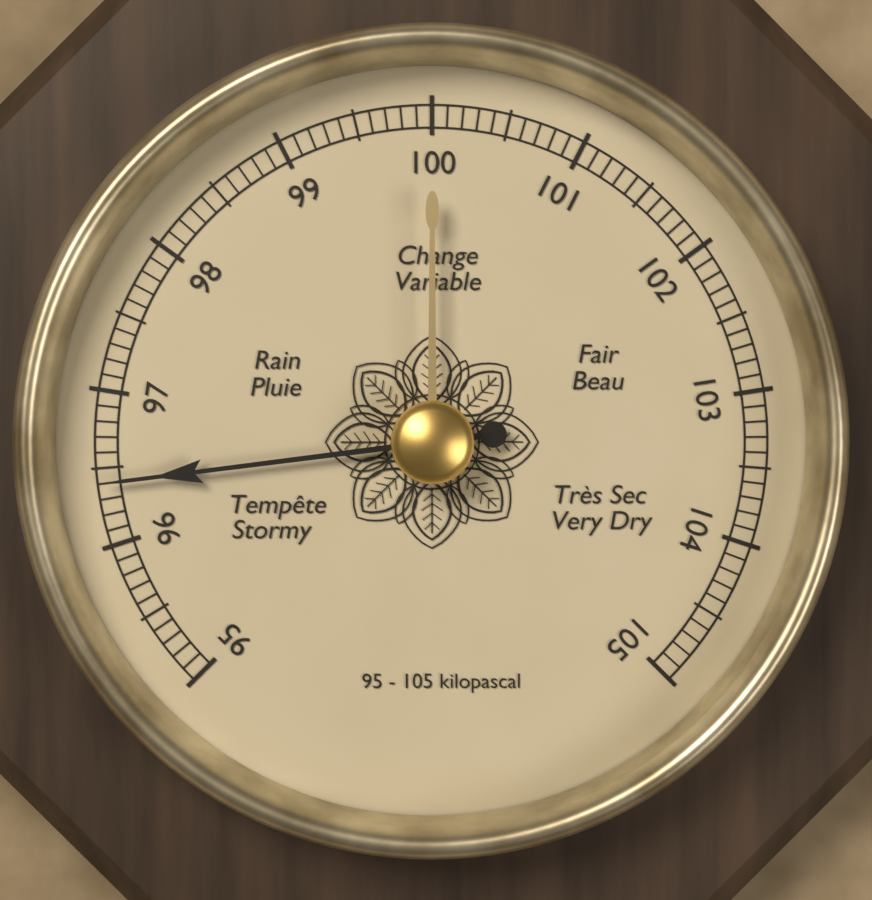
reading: 96.4 kPa
